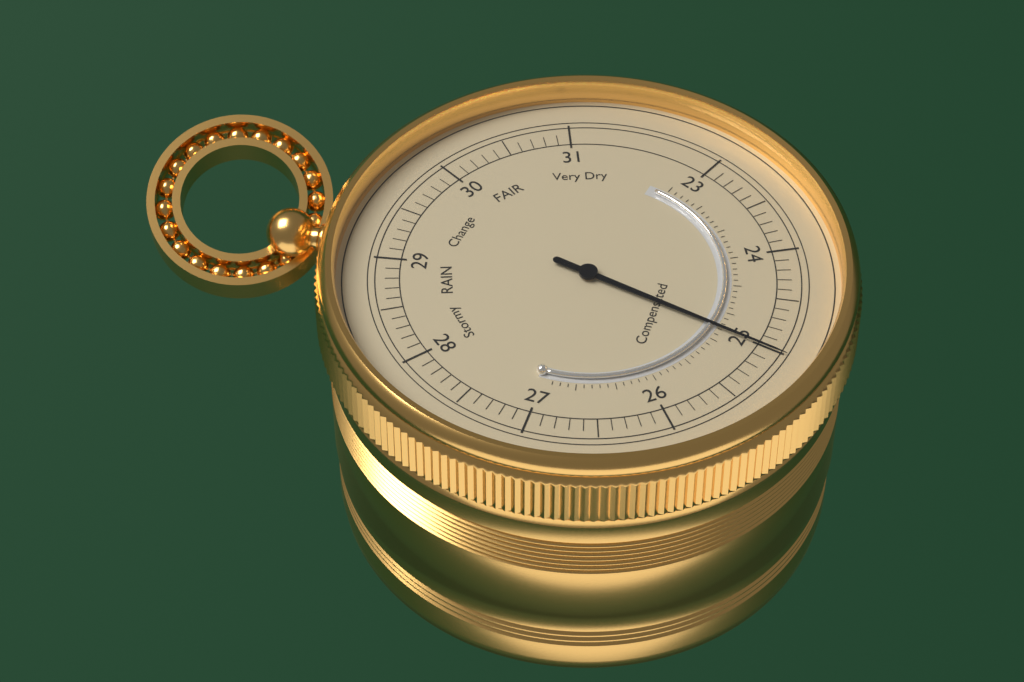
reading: 25.0 (no unit)
